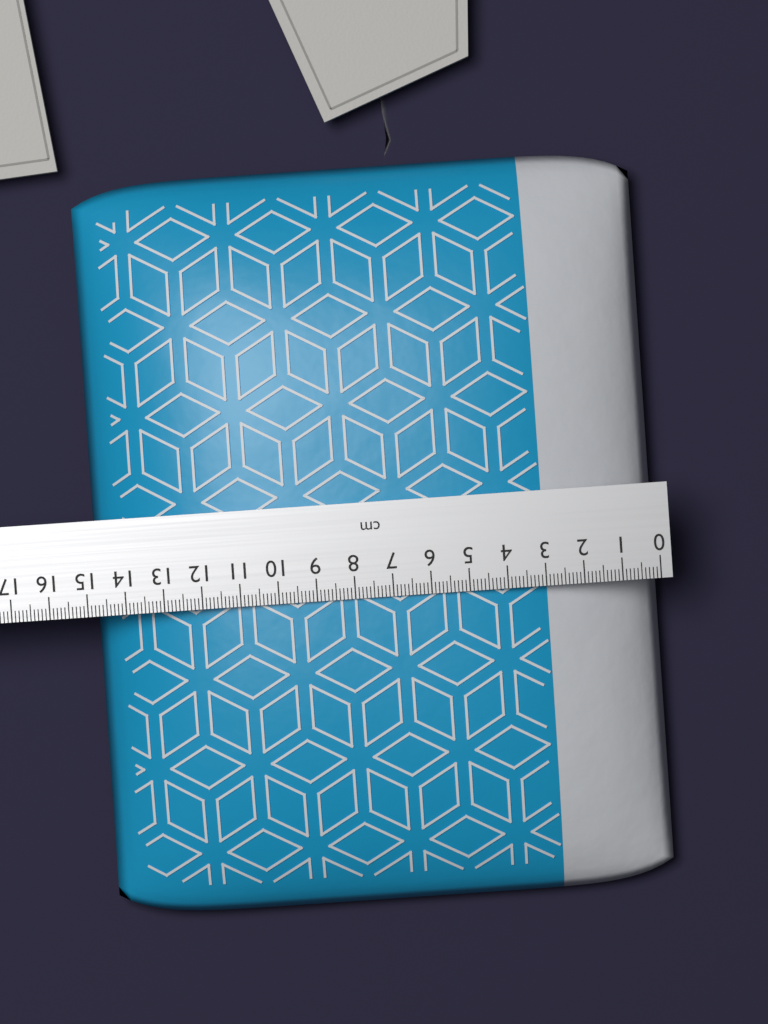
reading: 14.9 cm
